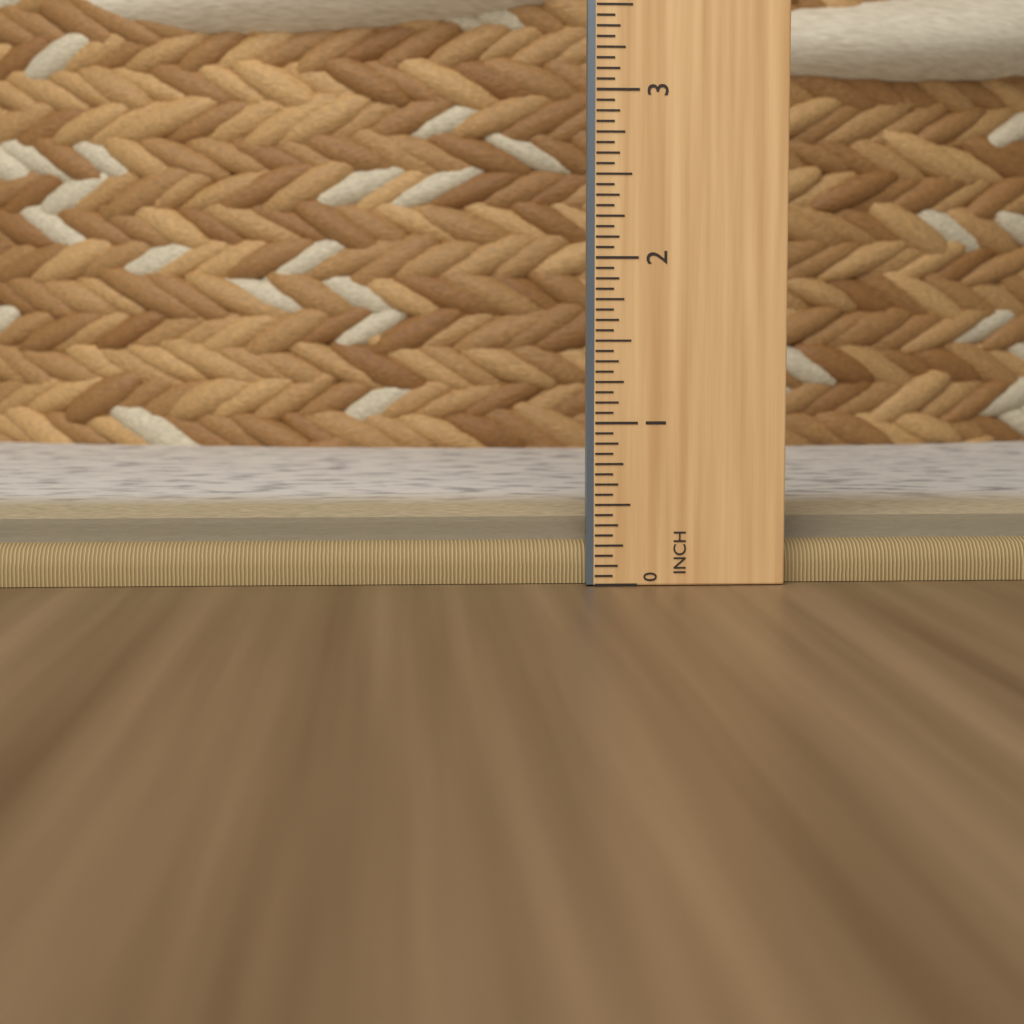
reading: 0.3750 in
